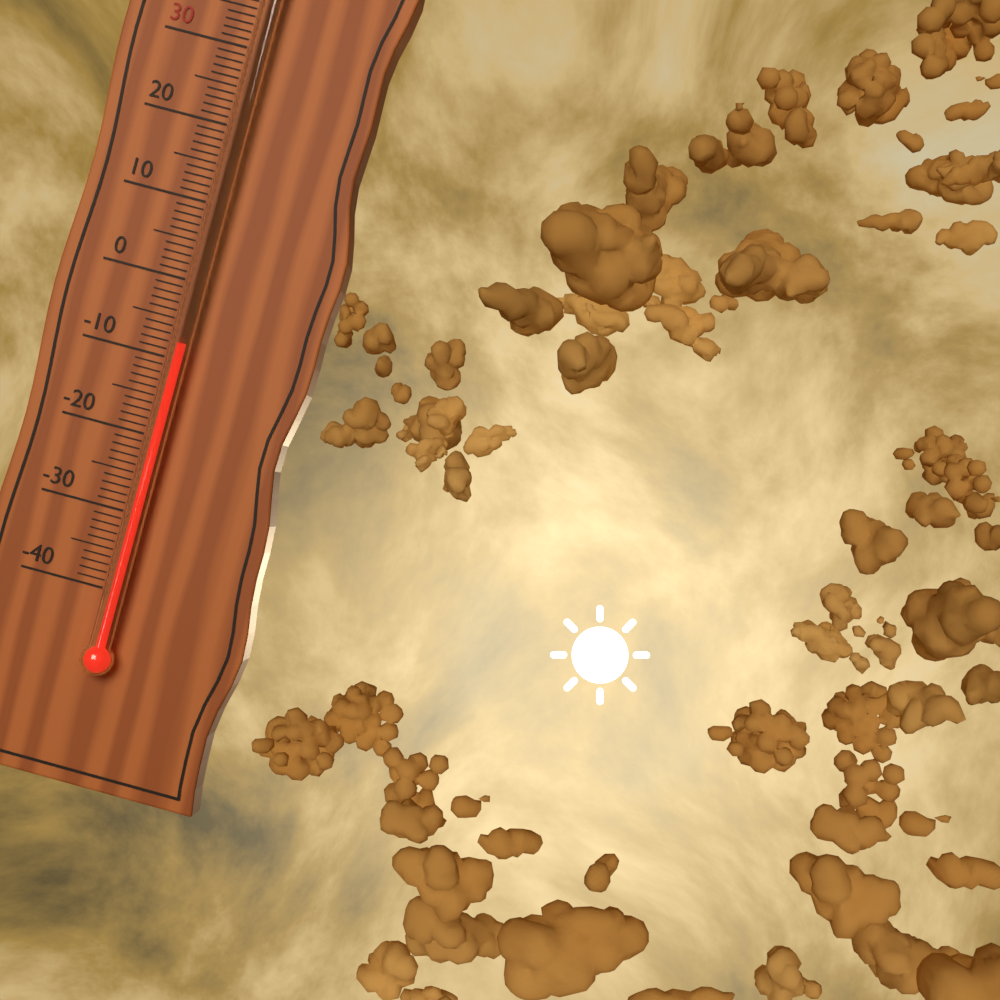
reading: -8 °C
